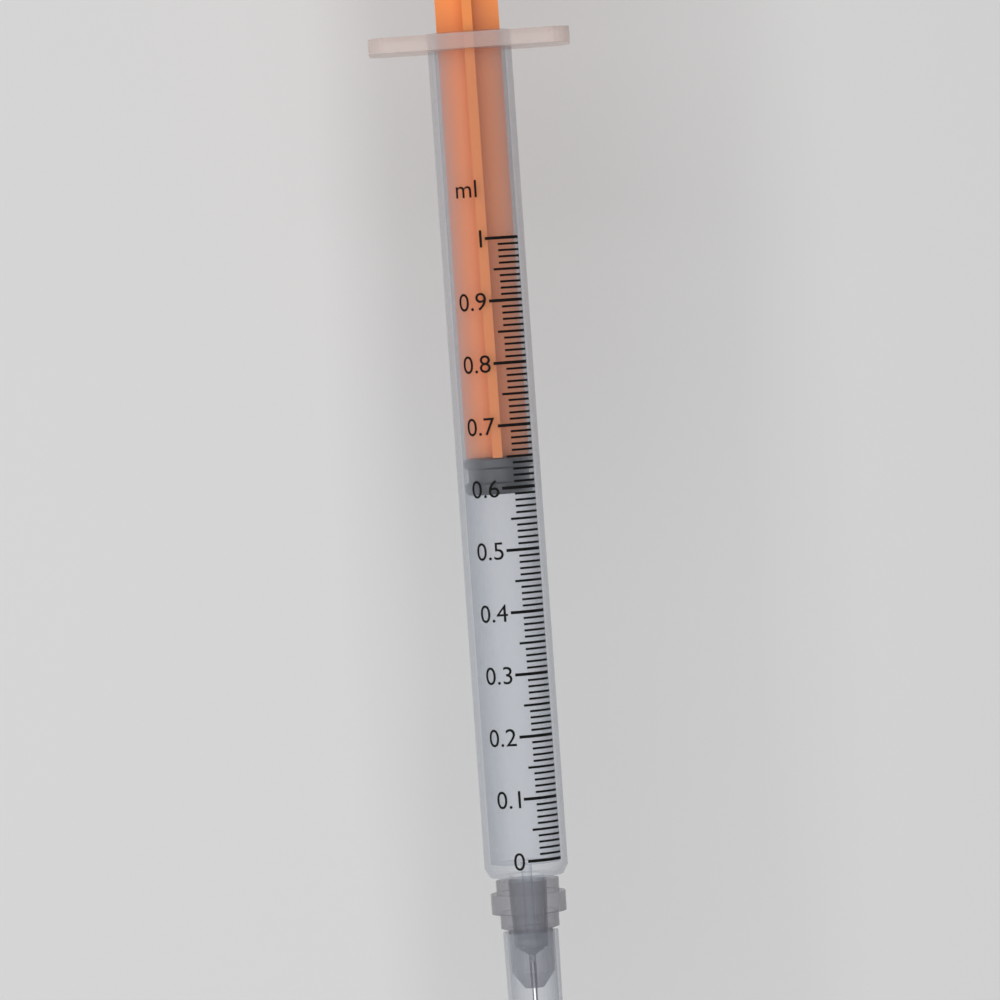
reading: 0.59 ml
